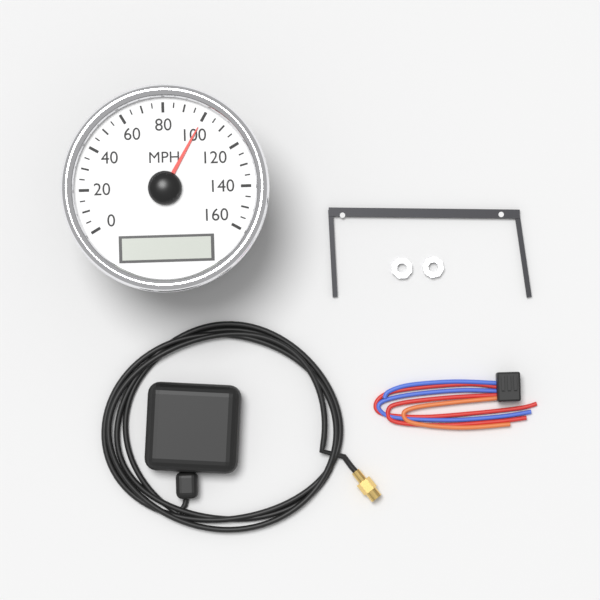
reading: 100 MPH
